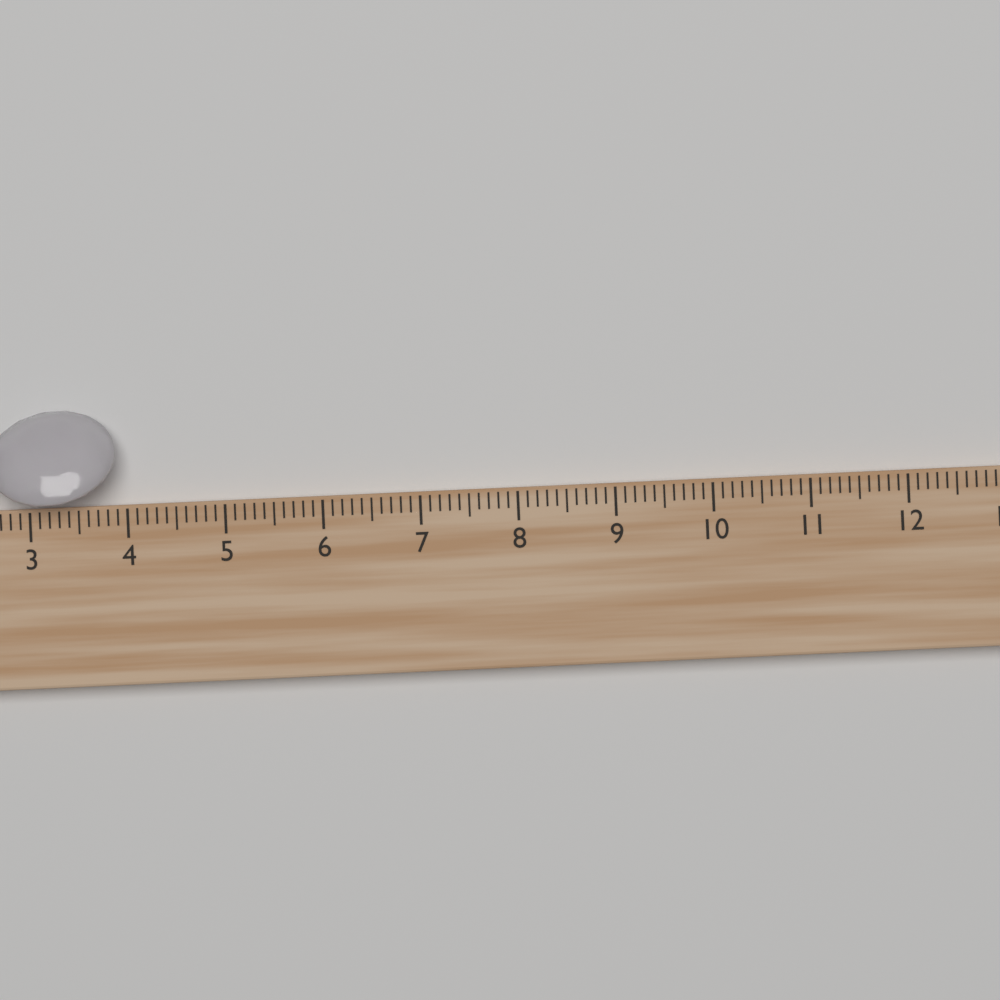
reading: 3.9 cm
